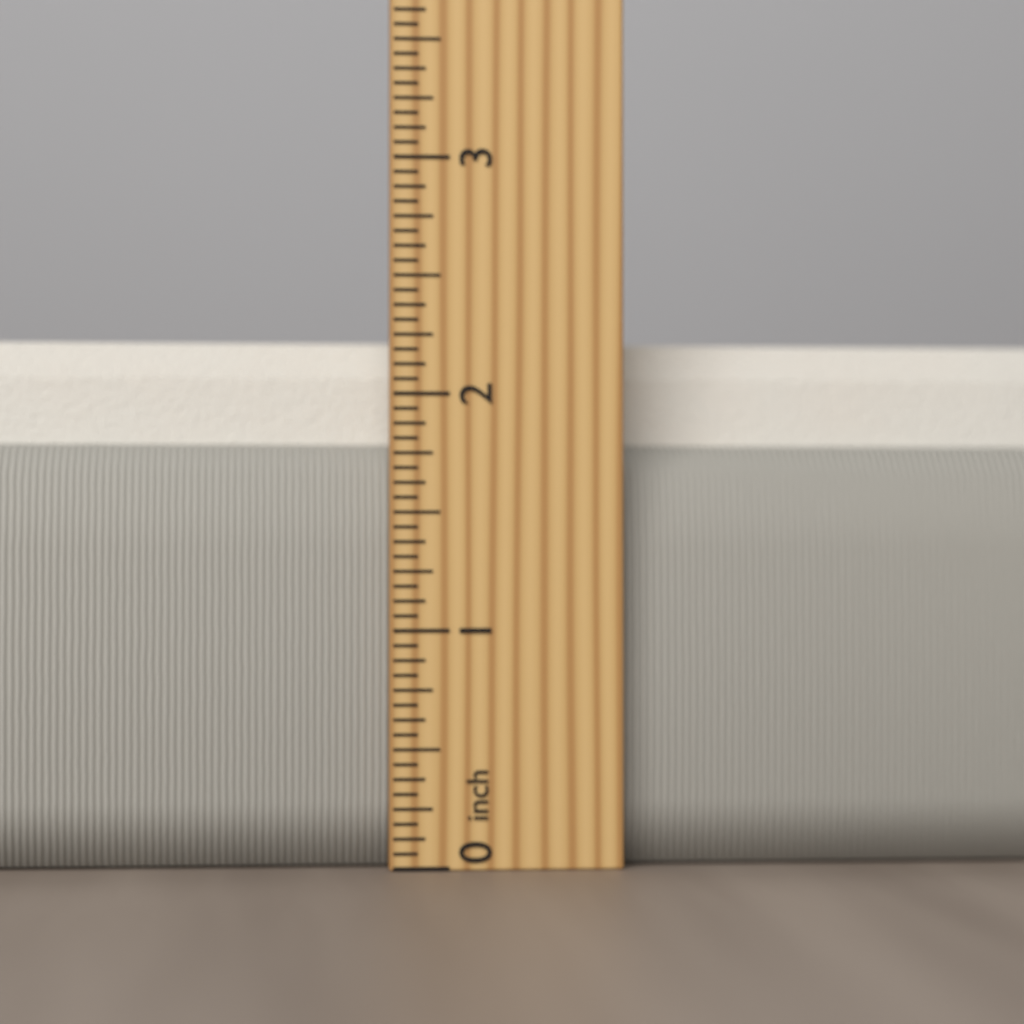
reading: 2.2500 inch
